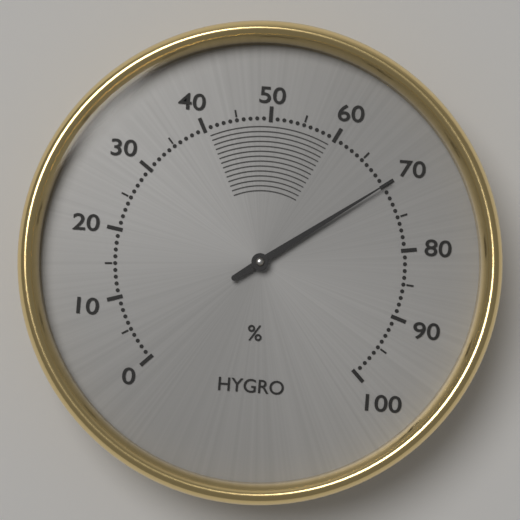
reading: 70 %
